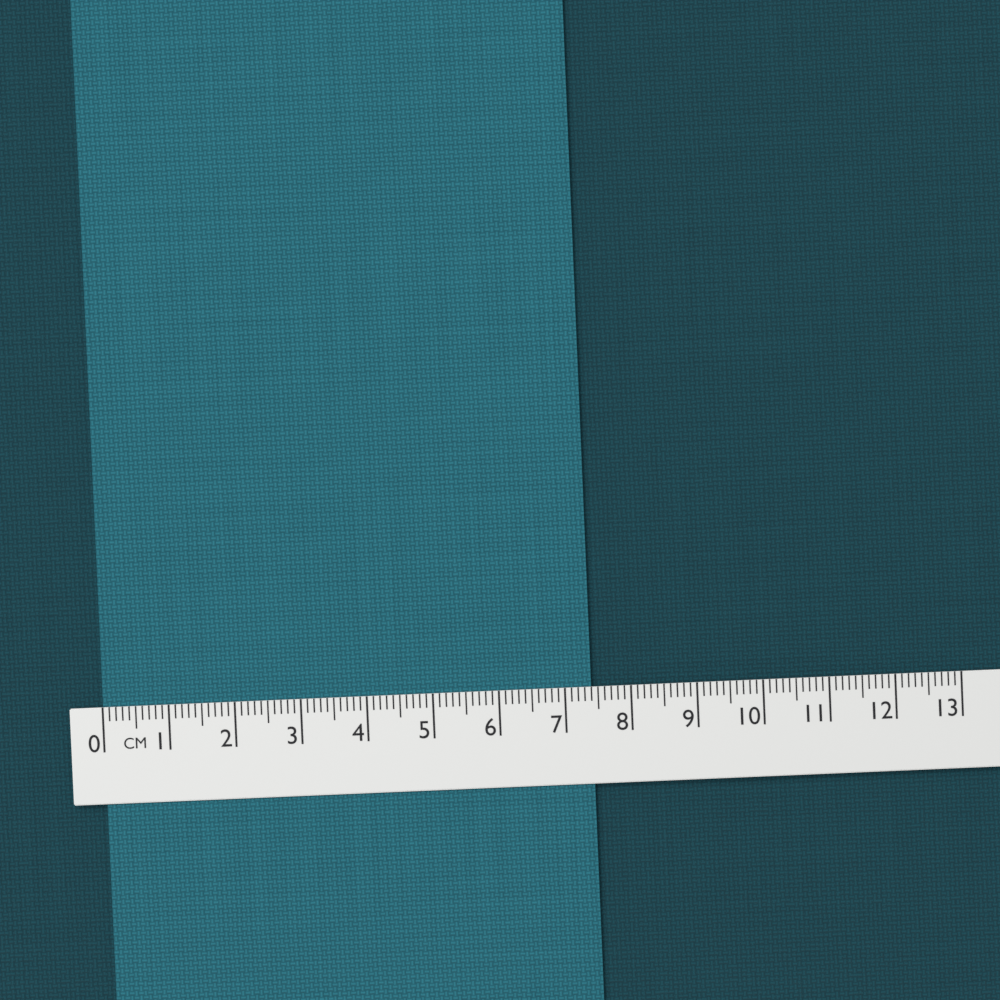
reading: 7.4 cm
